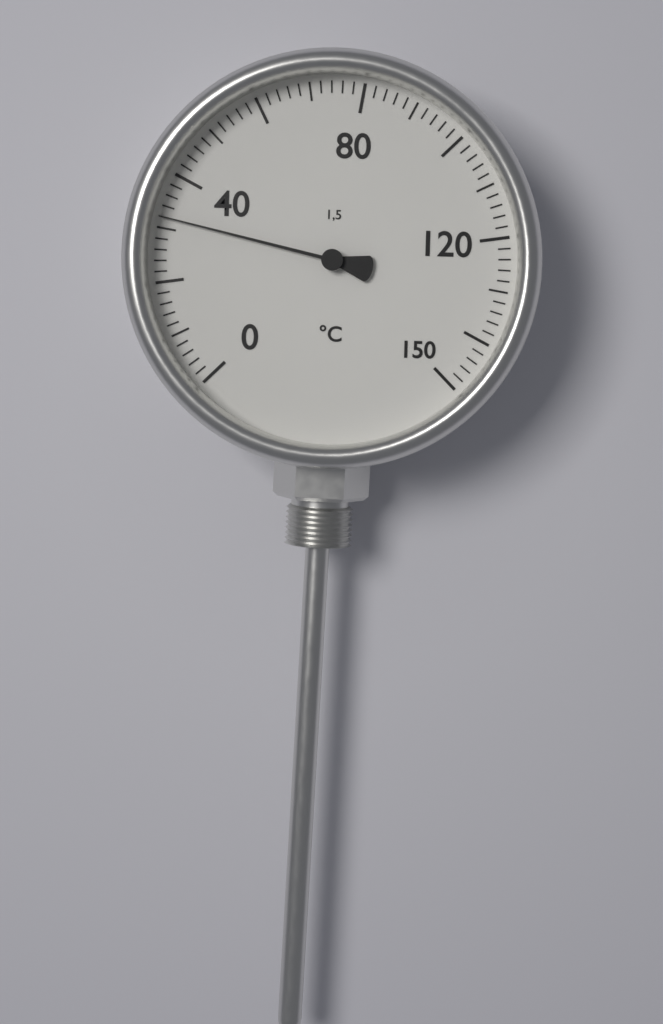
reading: 32 °C
